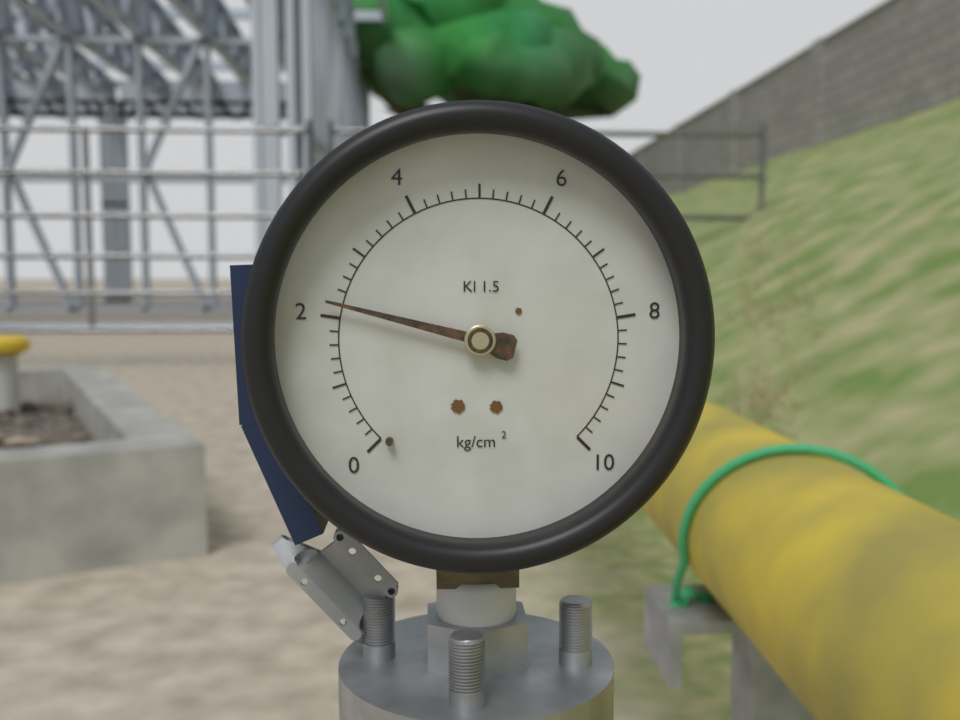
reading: 2.2 kg/cm²
